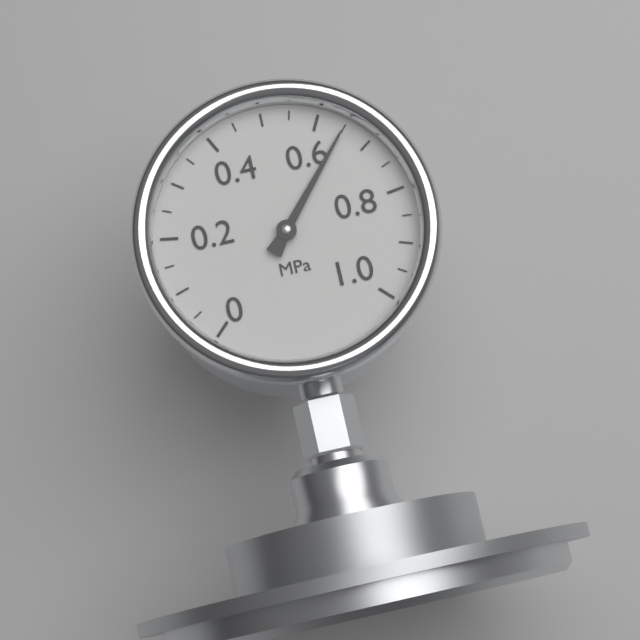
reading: 0.65 MPa
